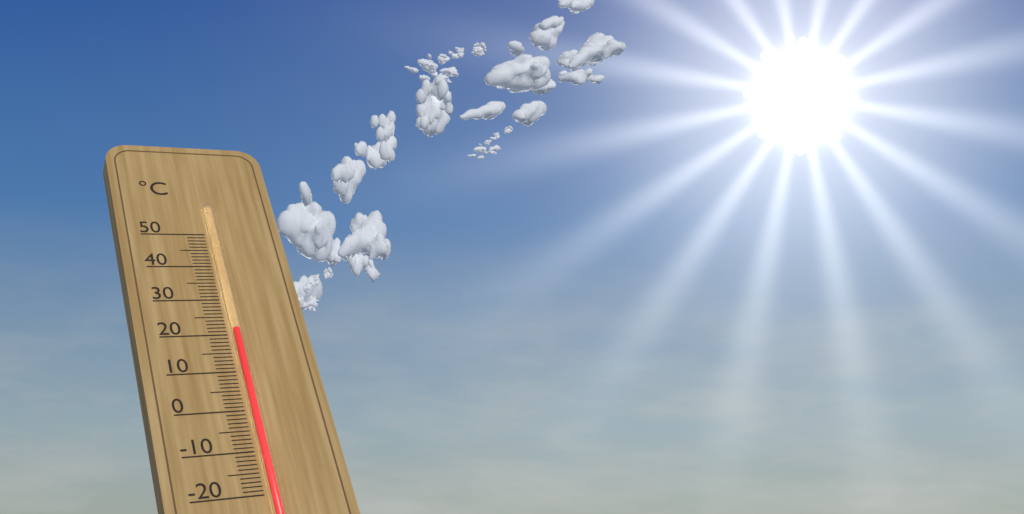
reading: 21 °C
